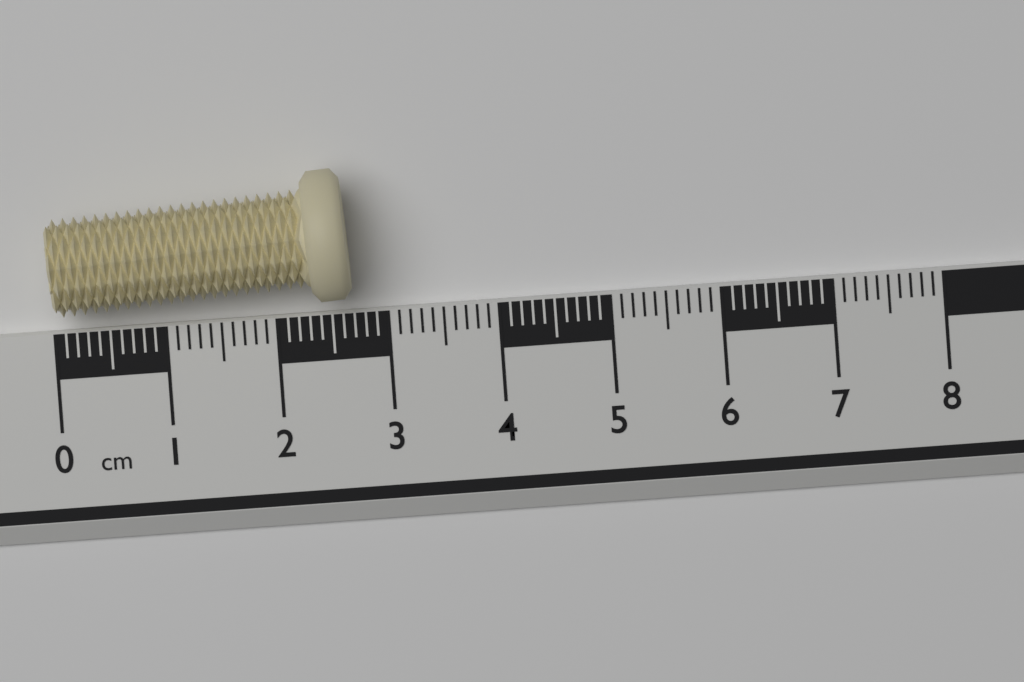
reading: 2.7 cm
